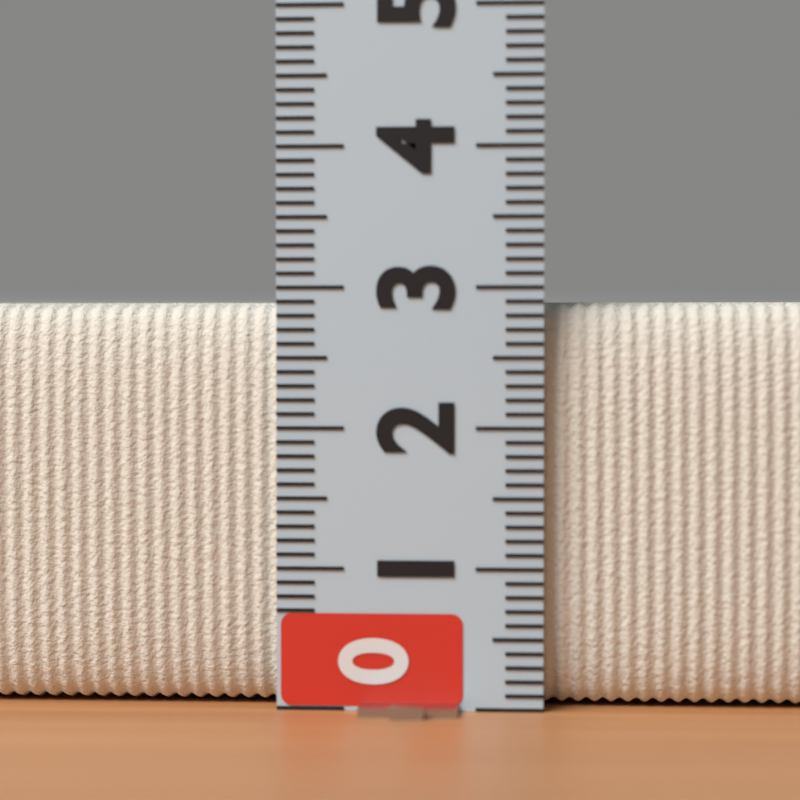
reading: 2.9 (no unit)
